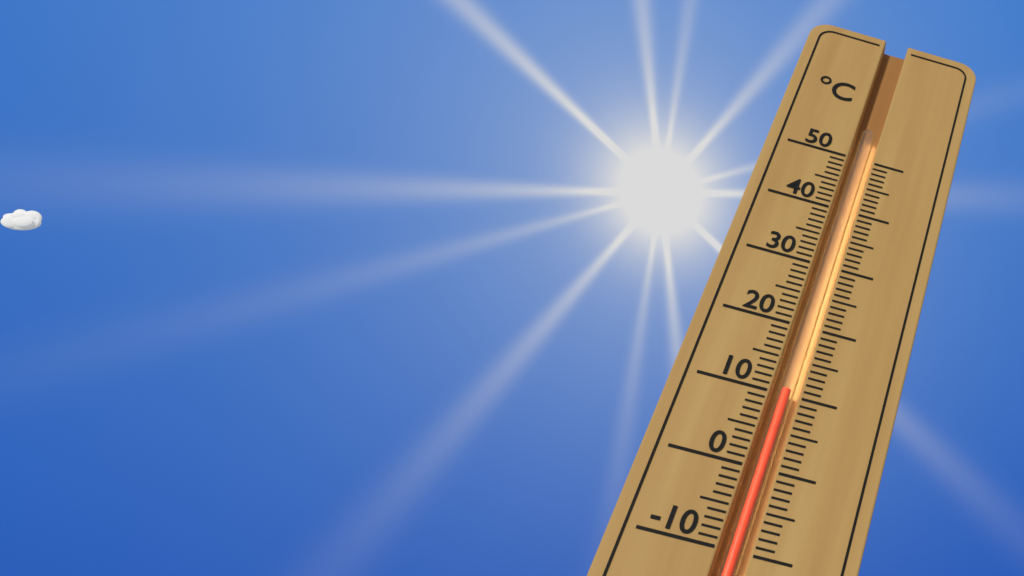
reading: 11 °C
